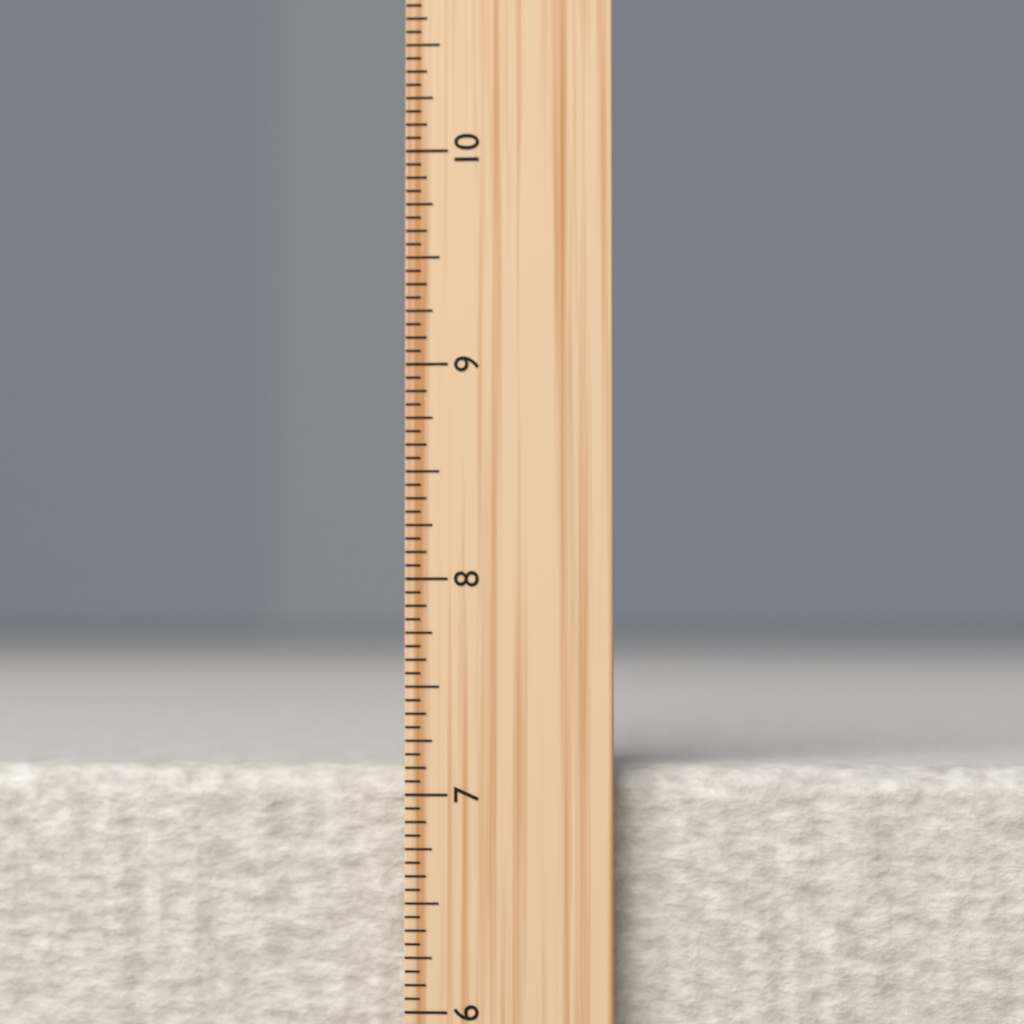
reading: 7.1250 inch
